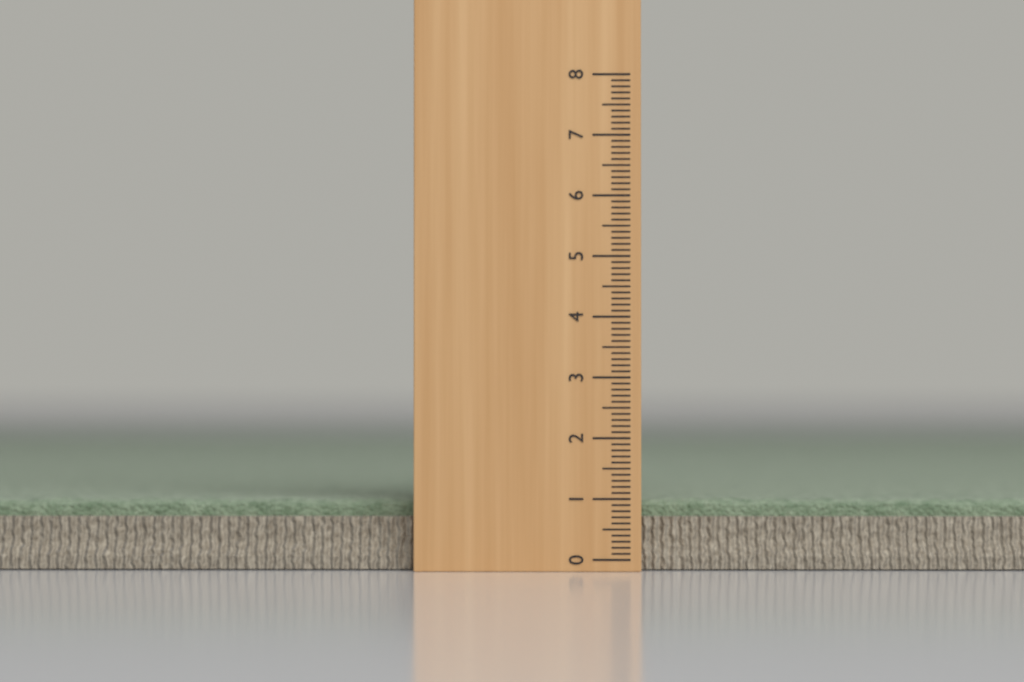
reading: 1.0 (no unit)
